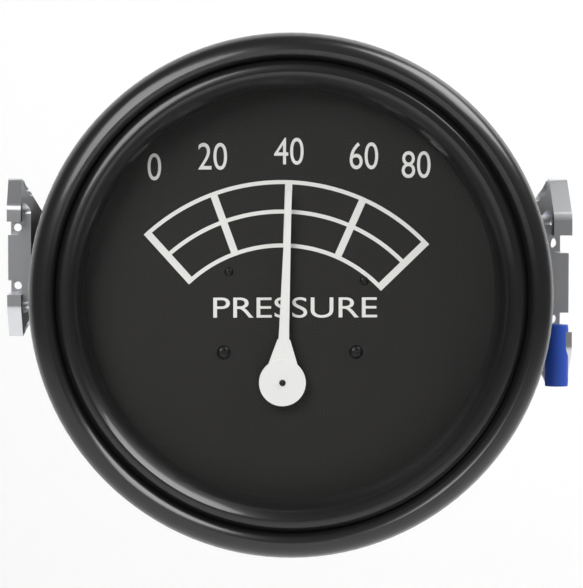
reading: 40 (no unit)
